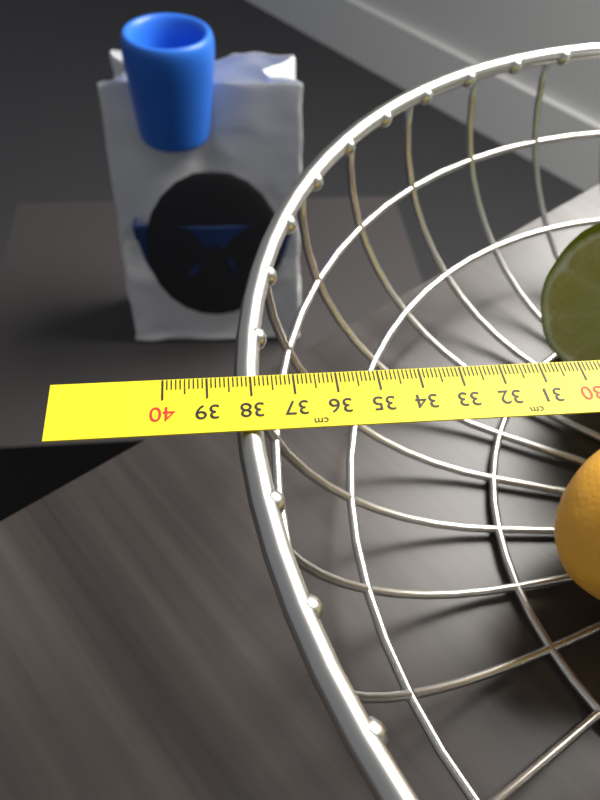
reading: 38.4 cm
